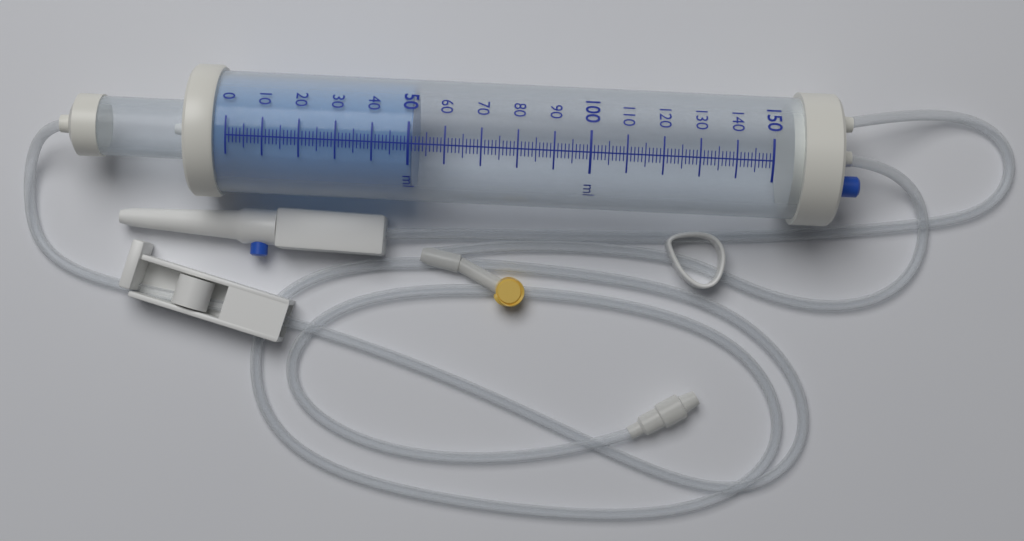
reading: 51 ml
